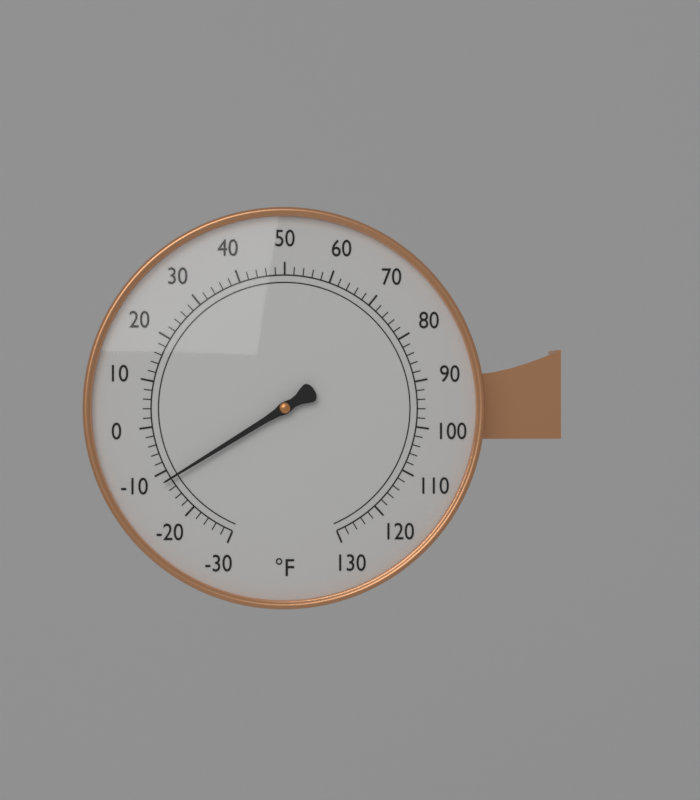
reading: -12 °F
